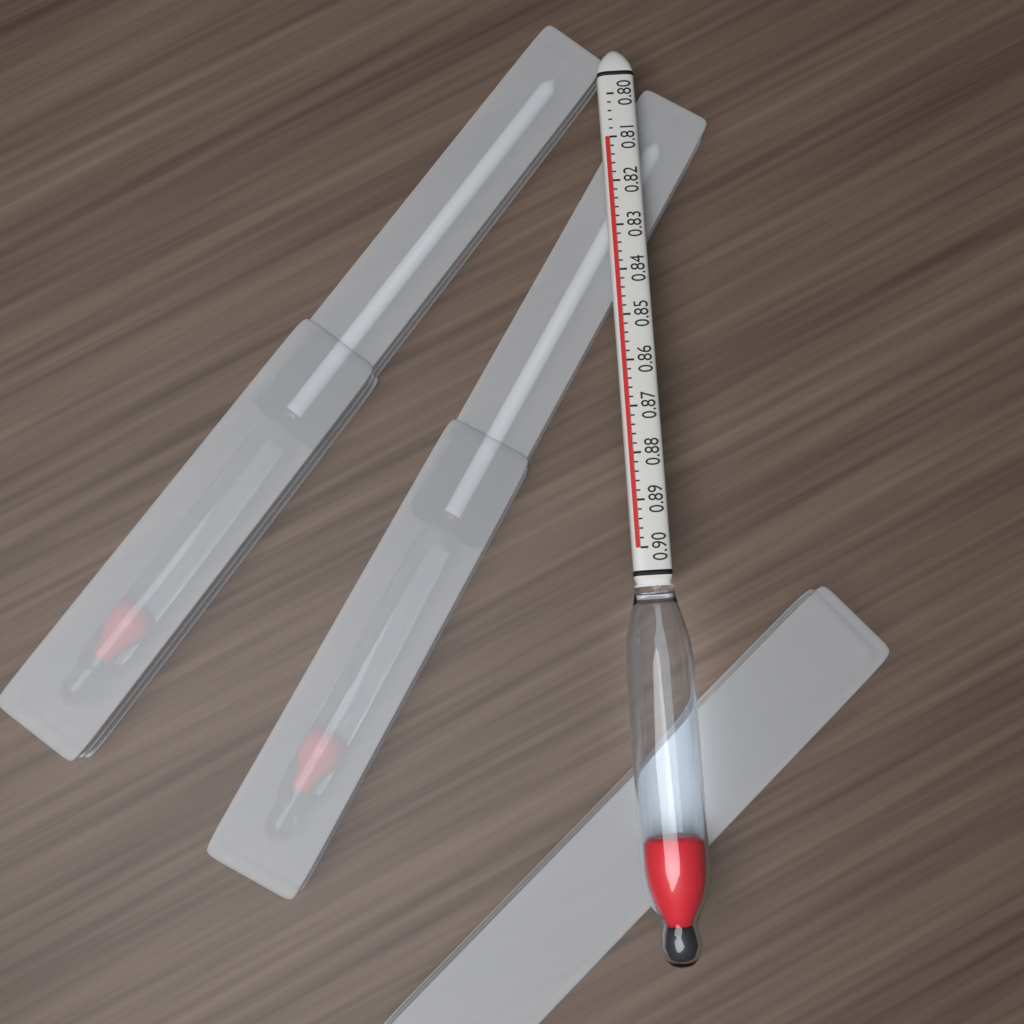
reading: 0.810 (no unit)
